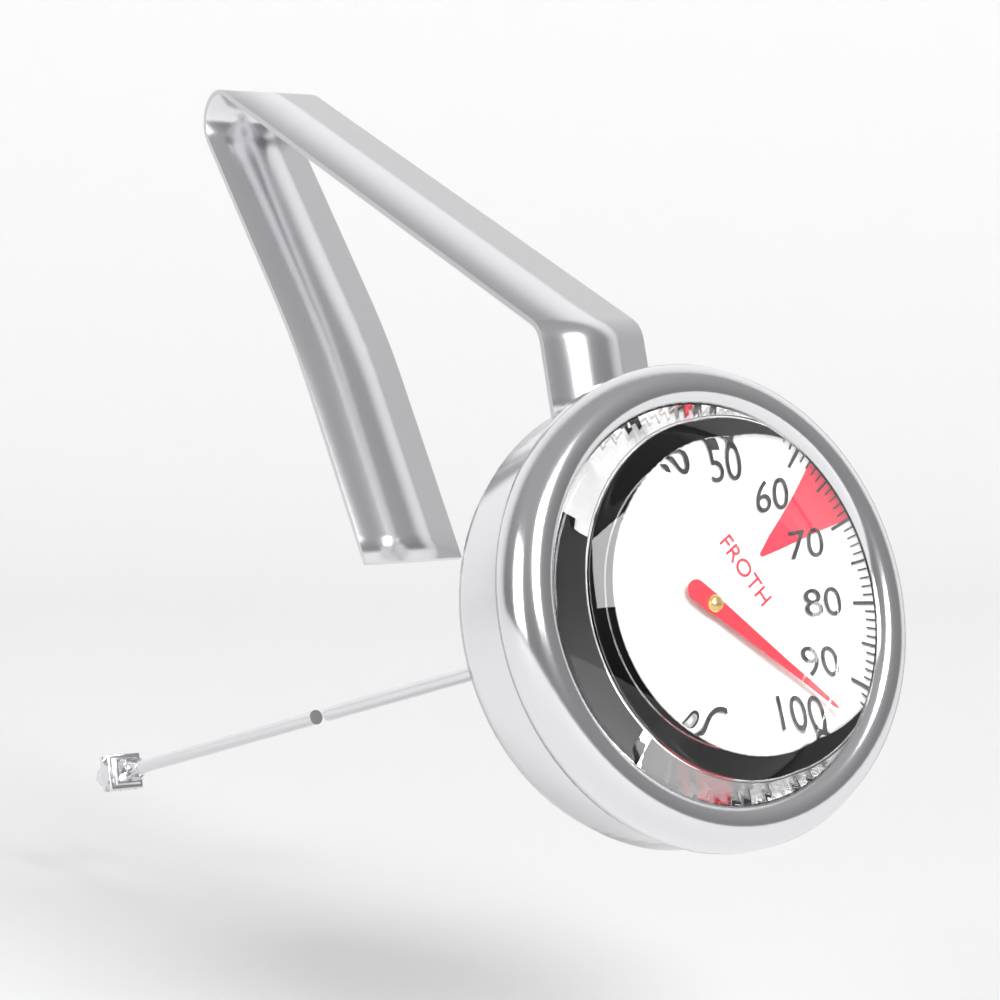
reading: 95 °C
